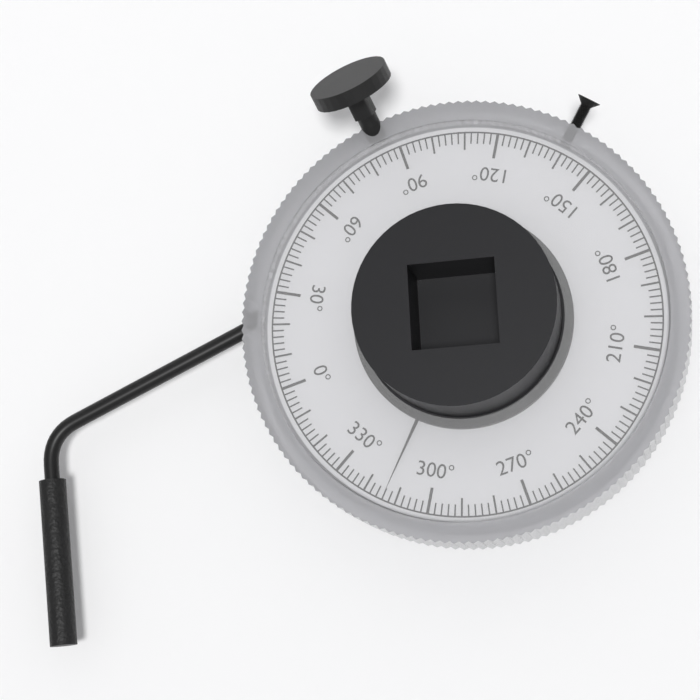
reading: 314 °
